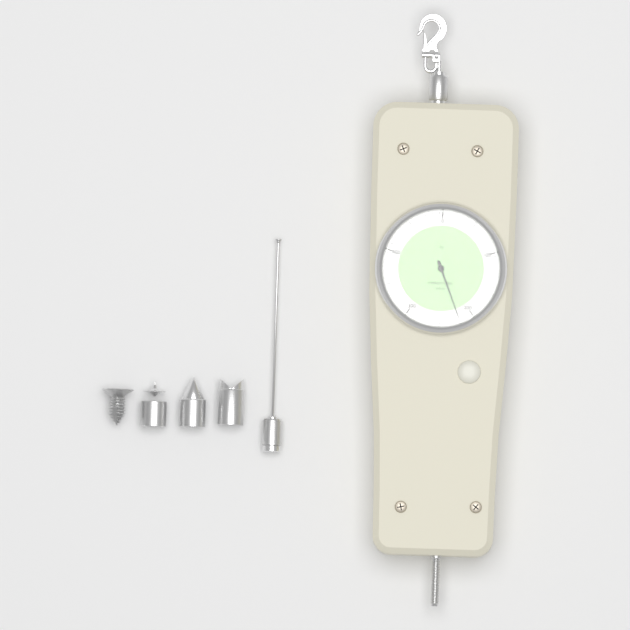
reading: 220 N
